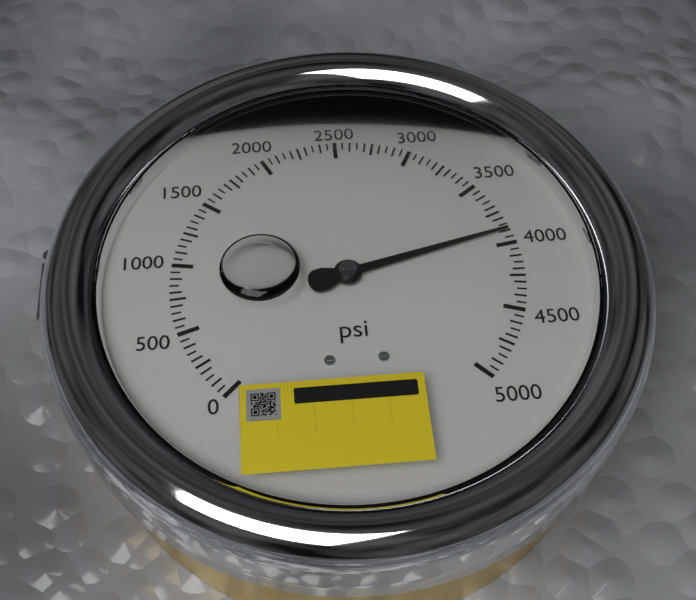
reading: 3900 psi
